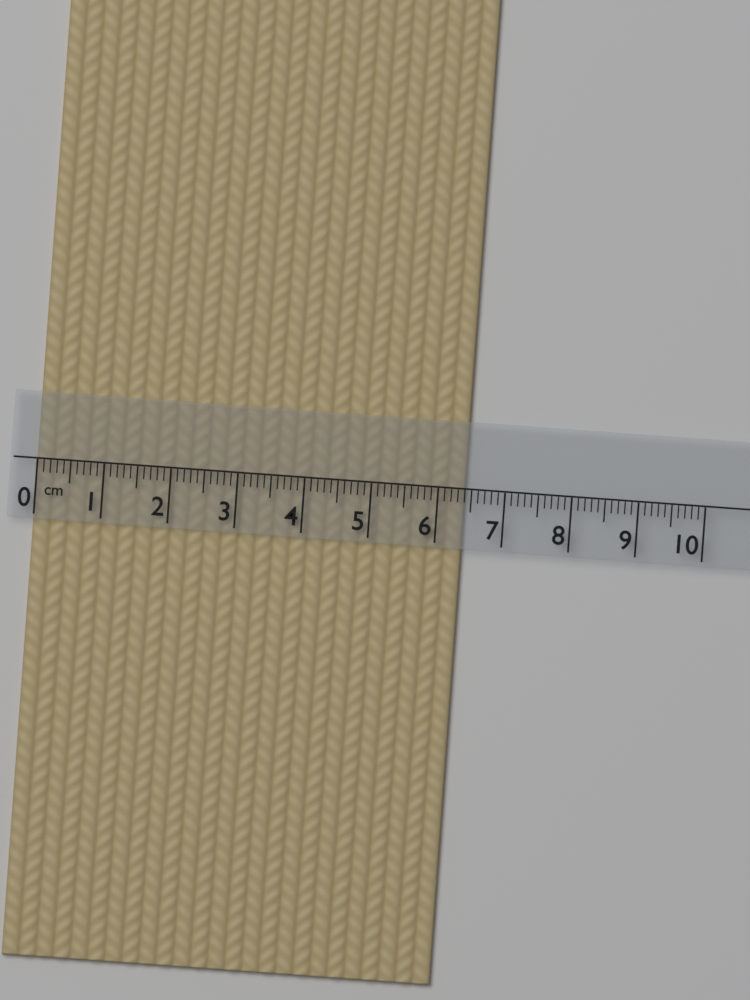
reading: 6.4 cm
